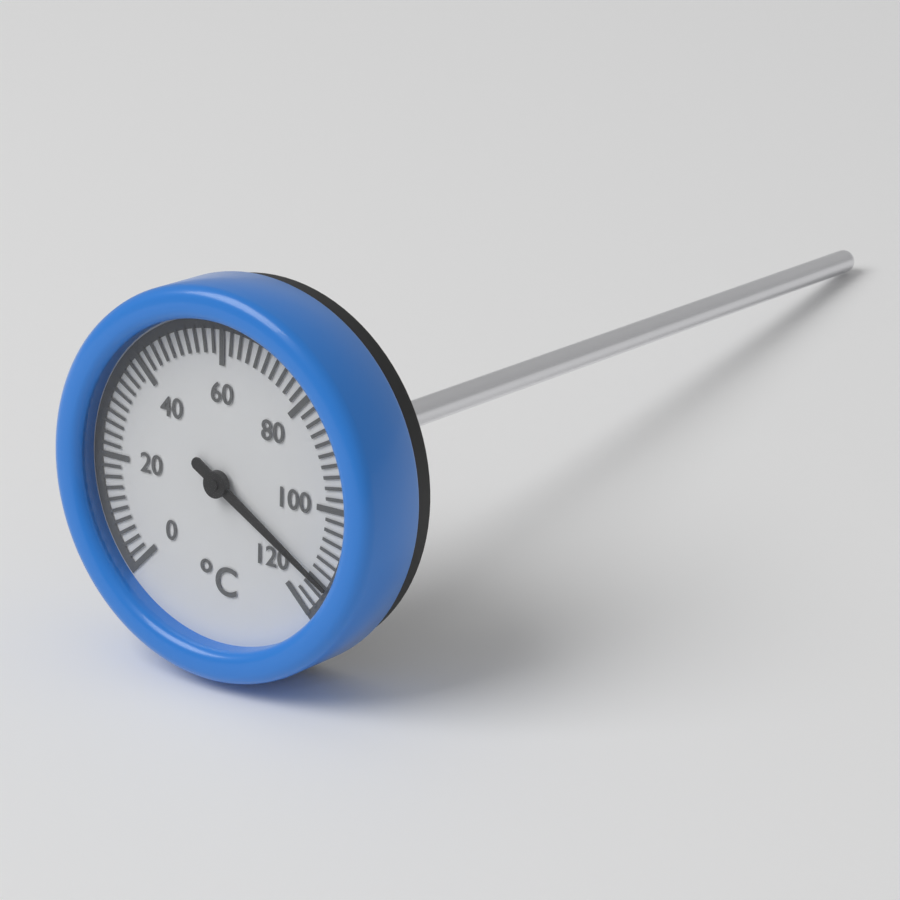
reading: 114 °C
